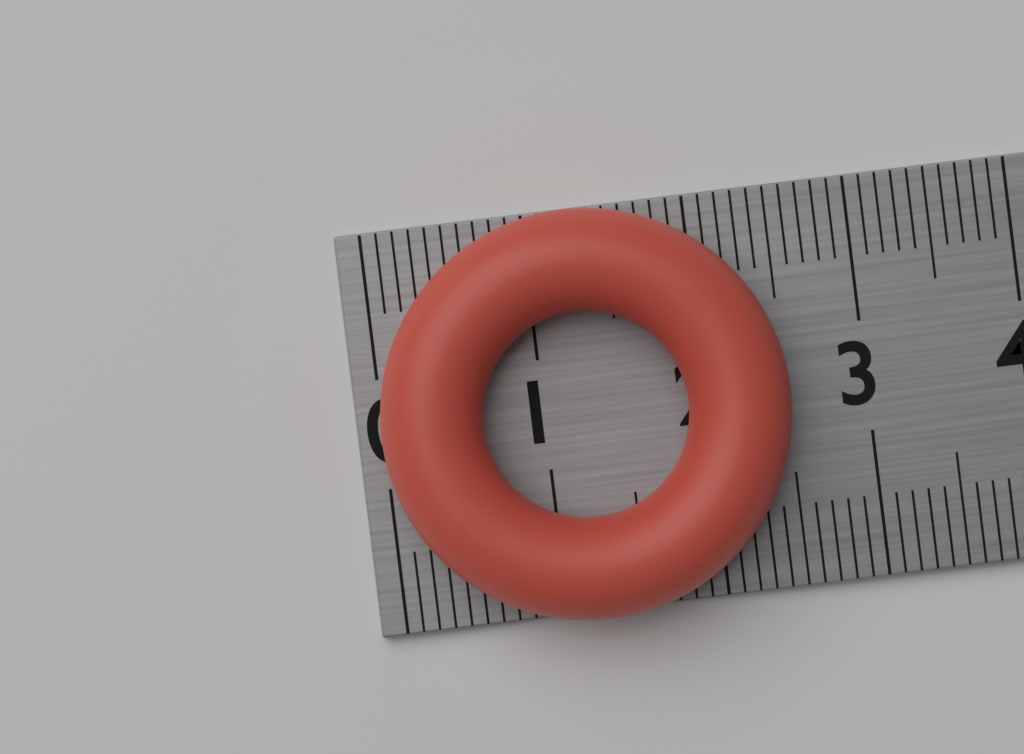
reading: 2.5 cm
